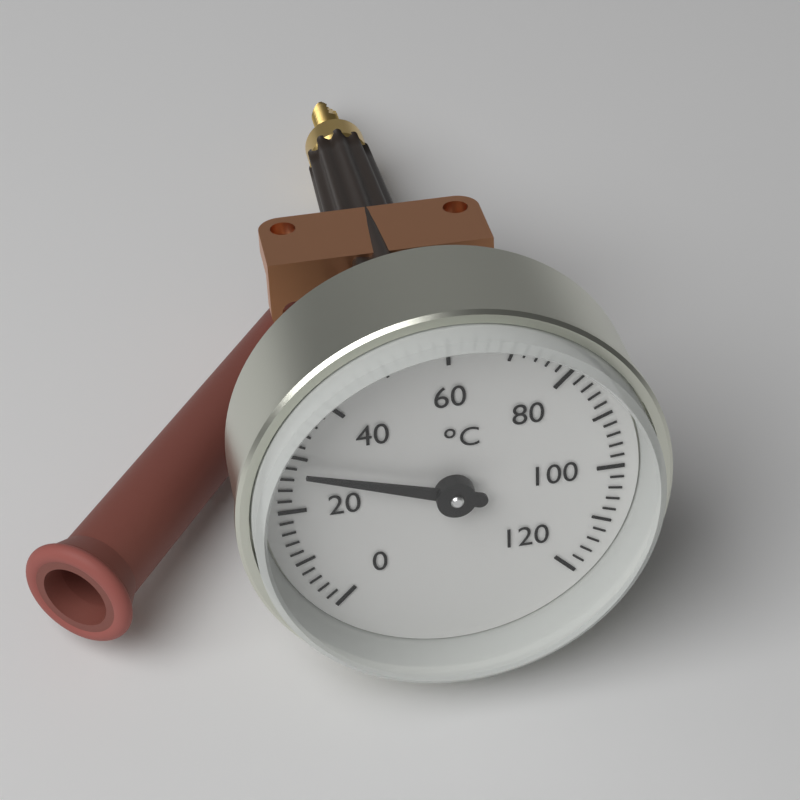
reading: 28 °C
